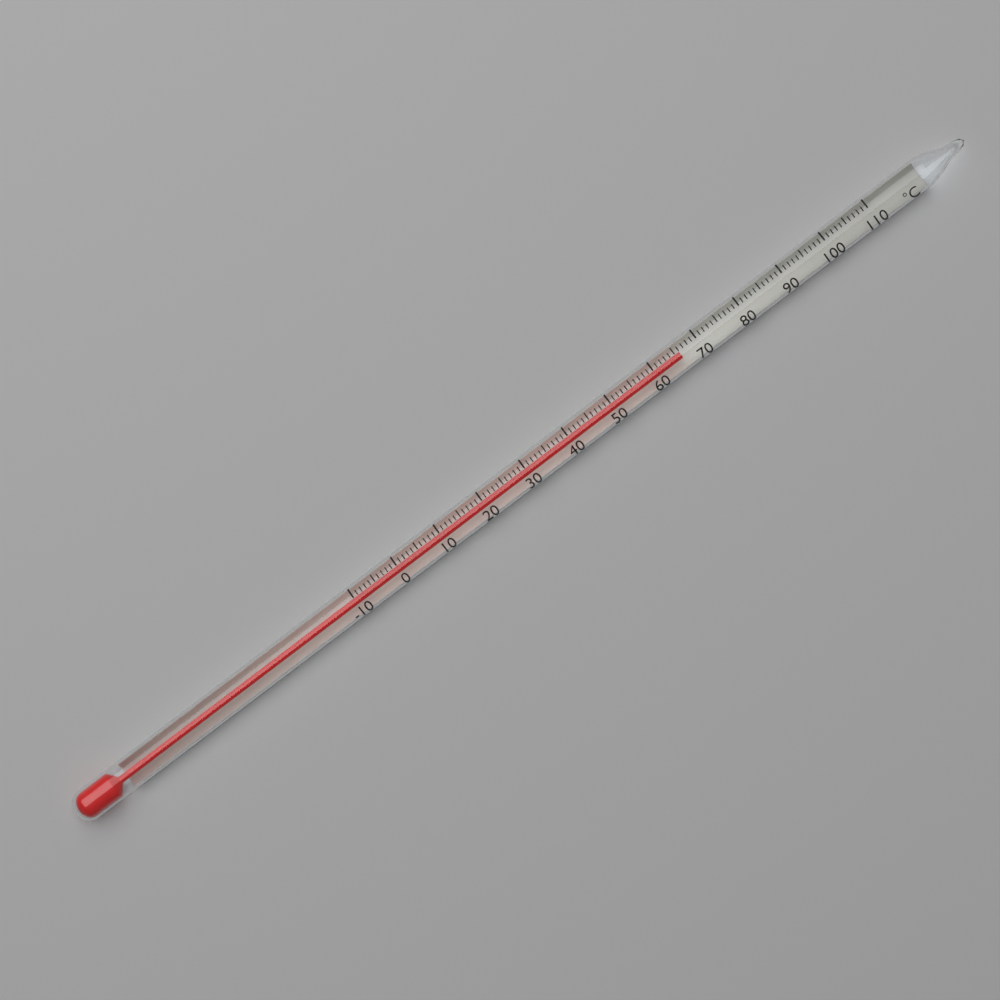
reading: 66 °C
